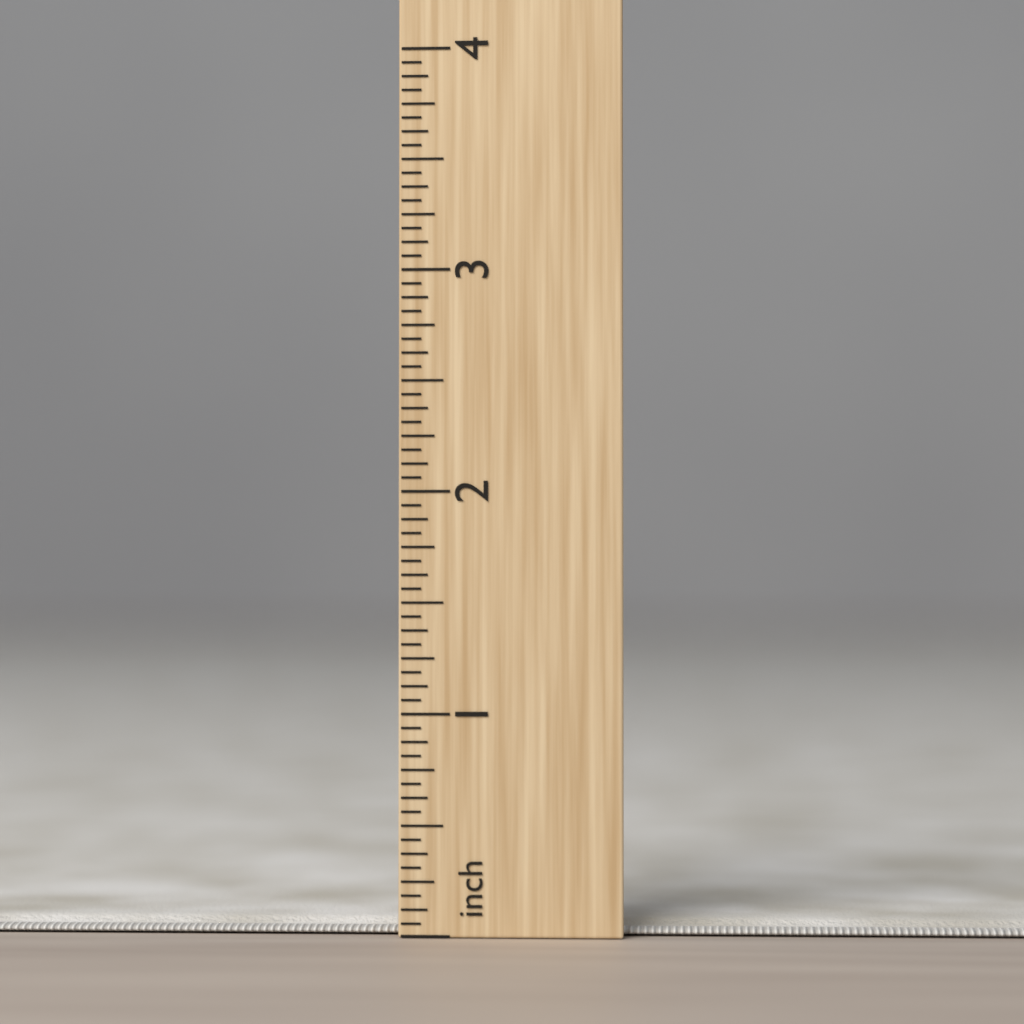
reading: 0.0625 in
